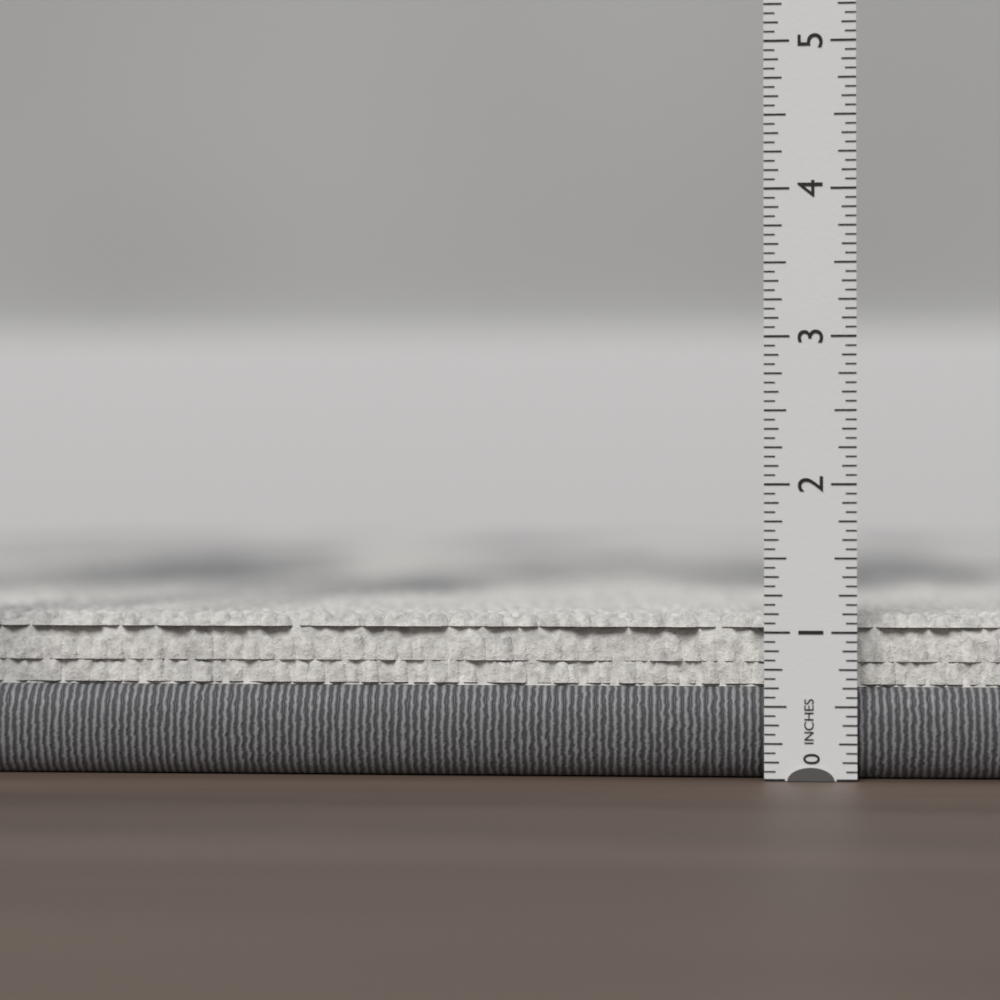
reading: 1.1250 in
